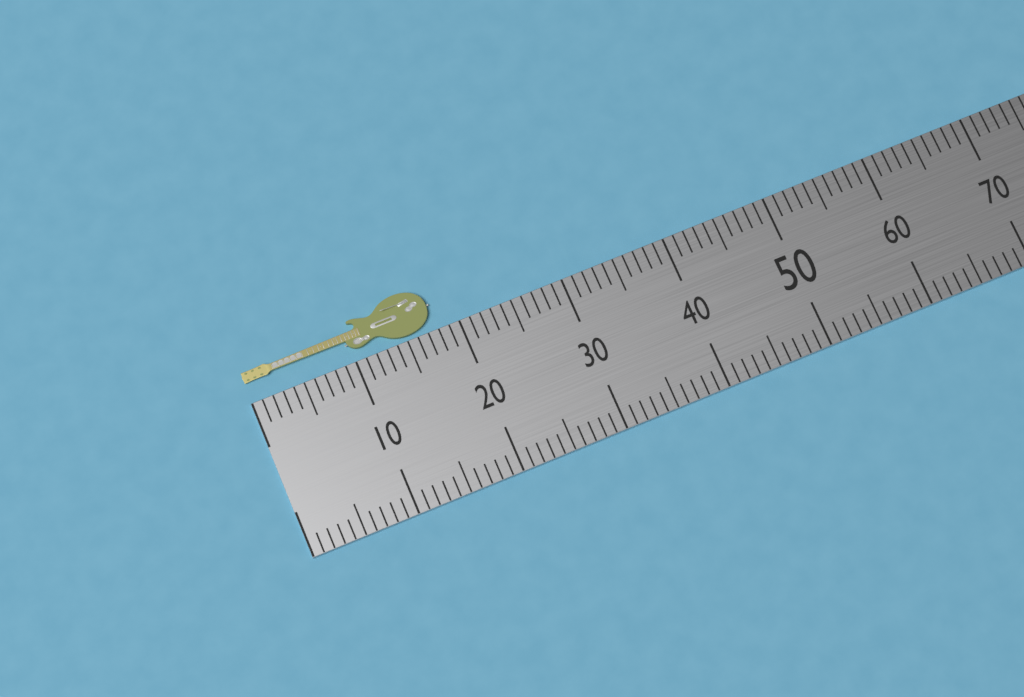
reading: 18 (no unit)
